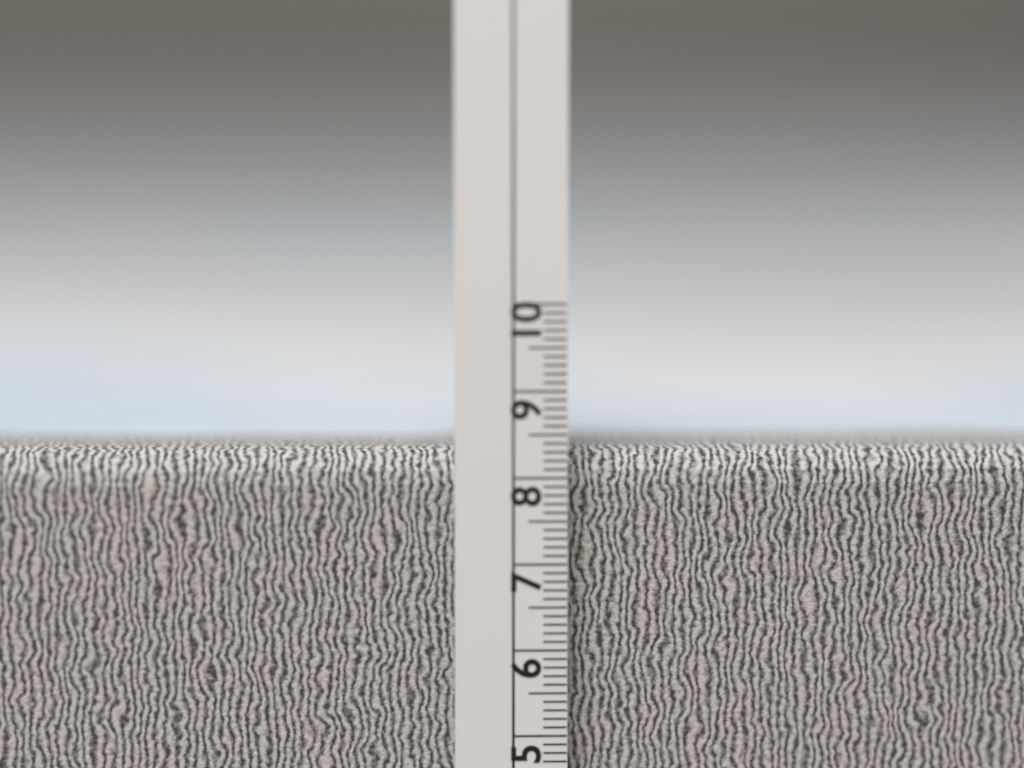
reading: 8.3 cm
